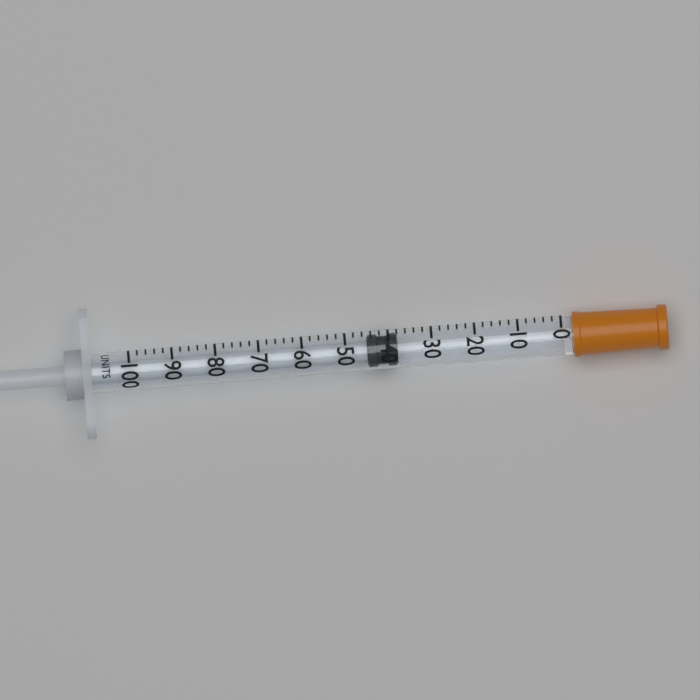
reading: 38 units
